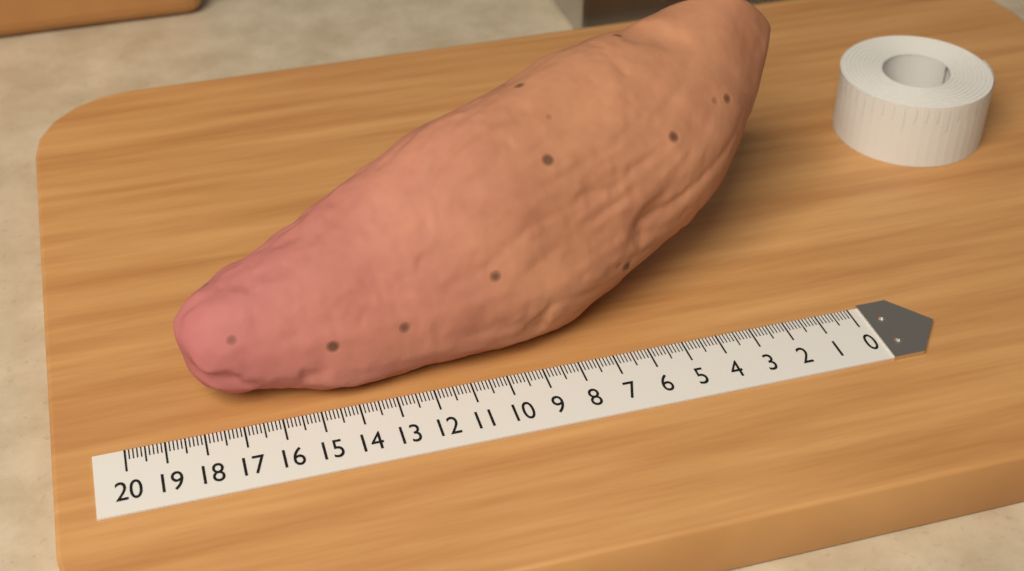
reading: 18.3 (no unit)
